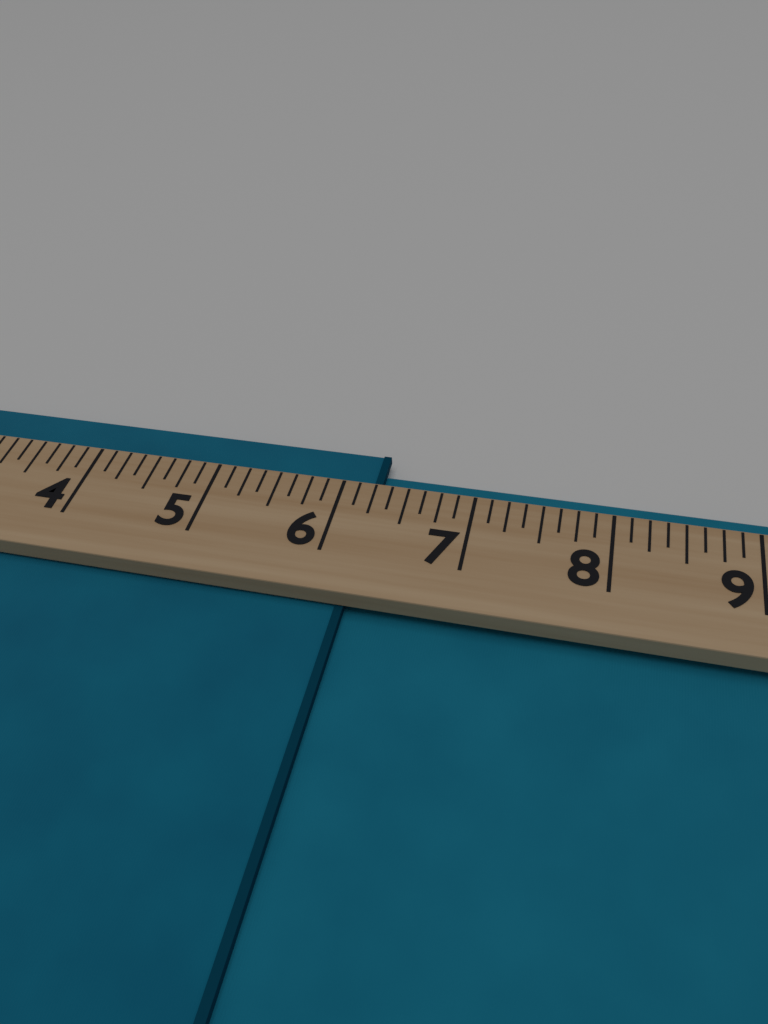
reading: 6.250 (no unit)
